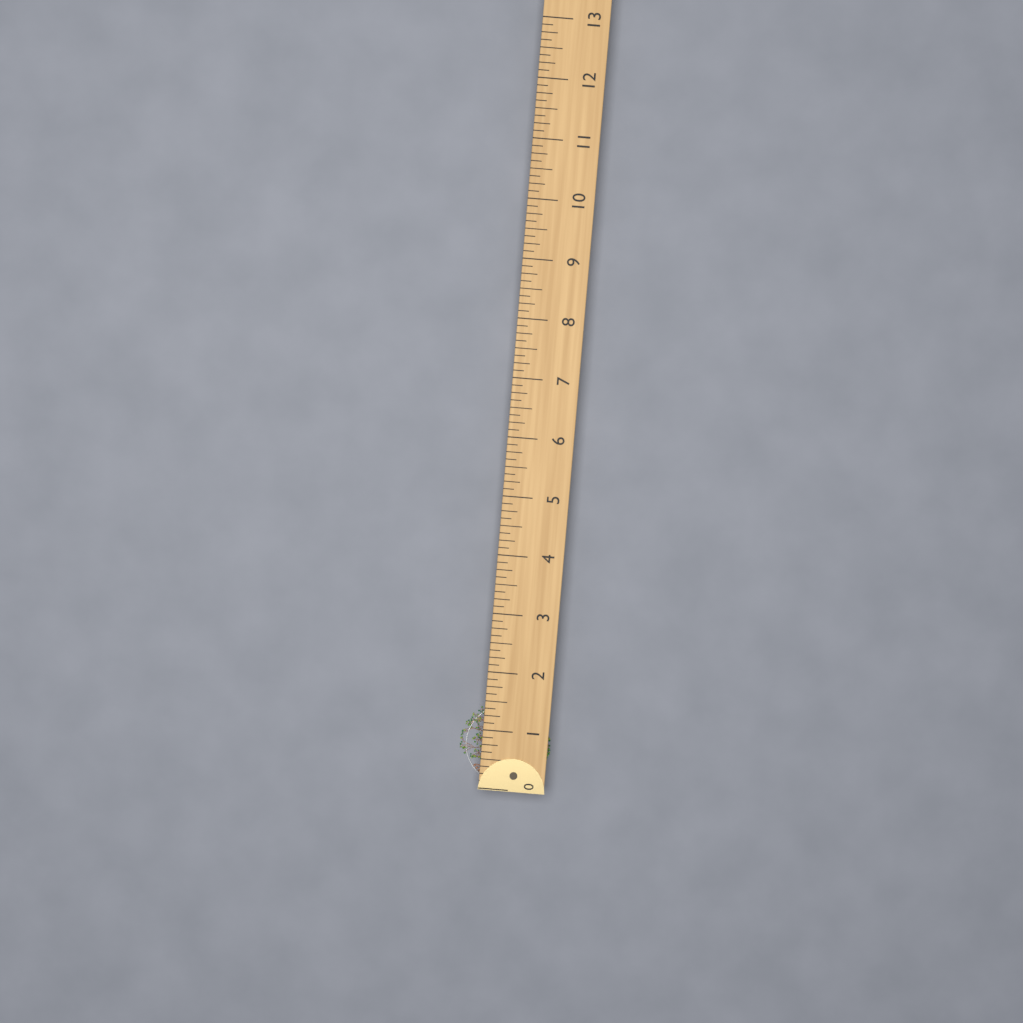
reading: 1.375 (no unit)
